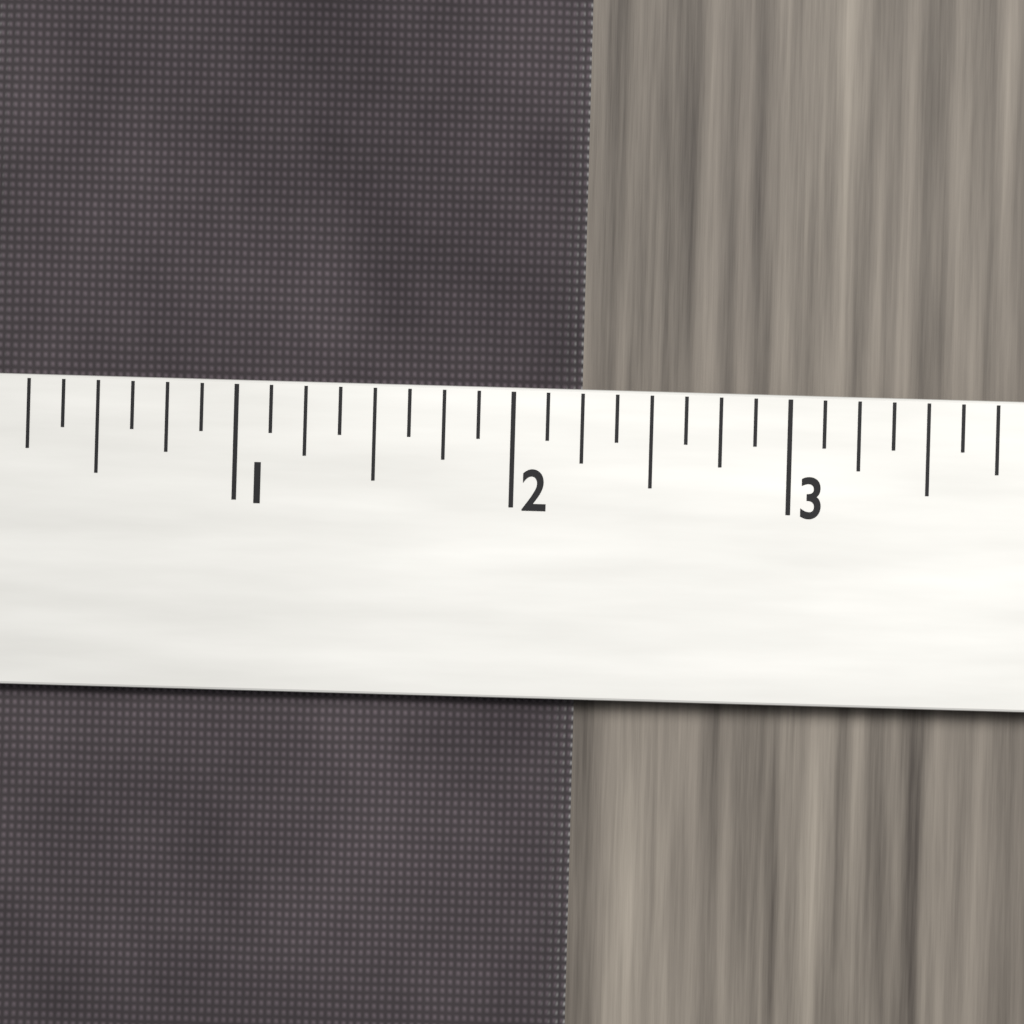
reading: 2.250 (no unit)
